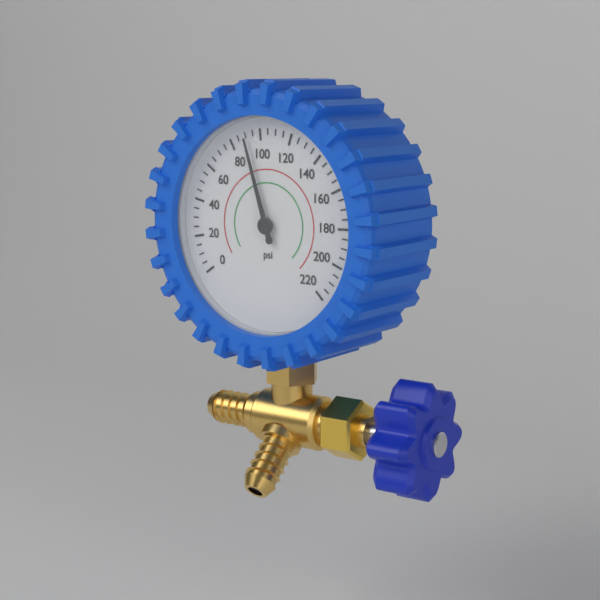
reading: 90 psi
